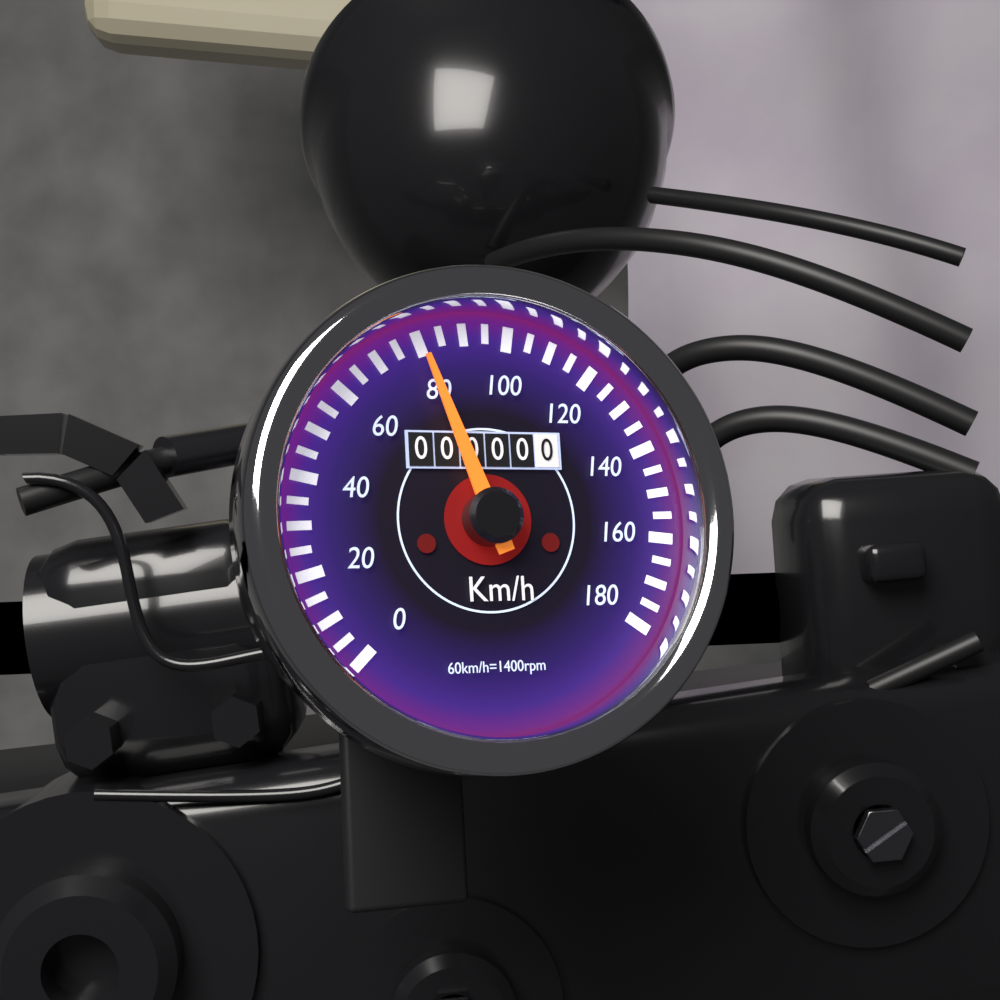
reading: 80 km/h
